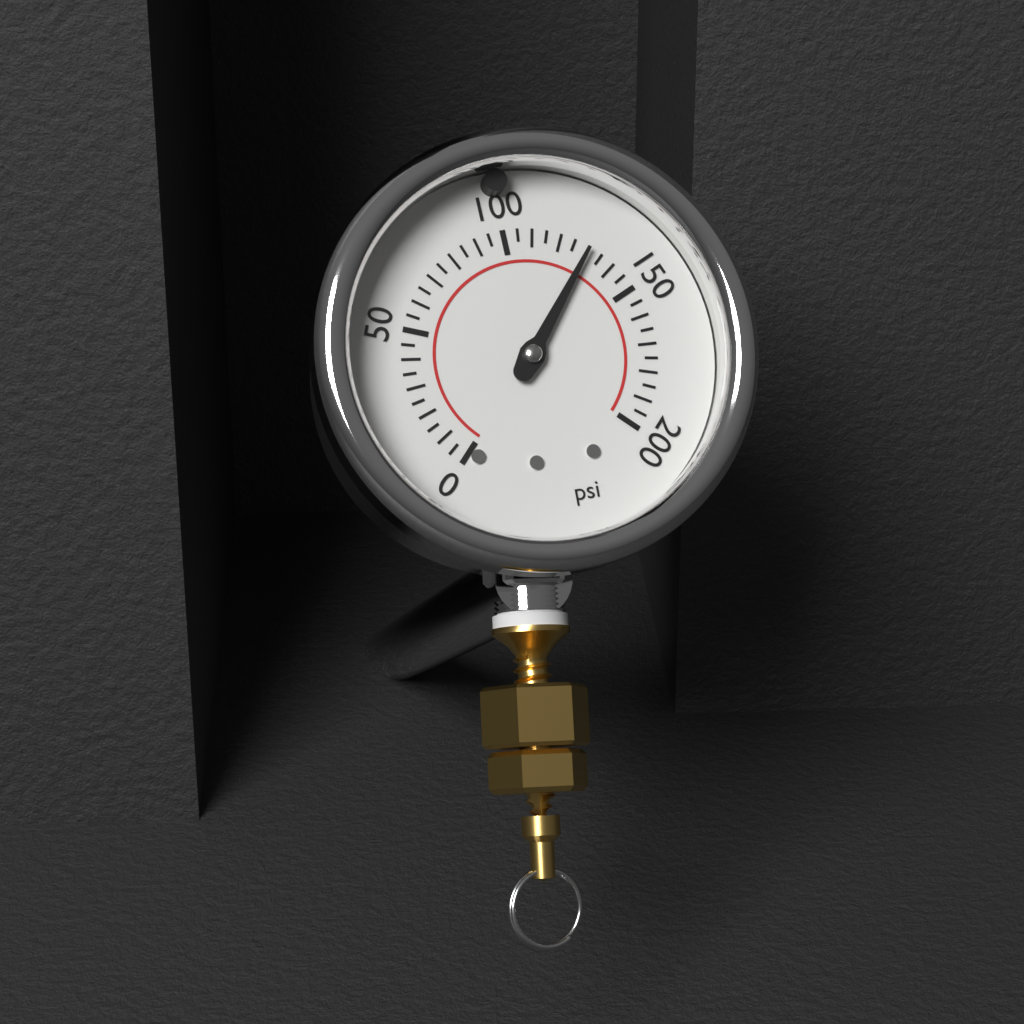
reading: 130 psi
